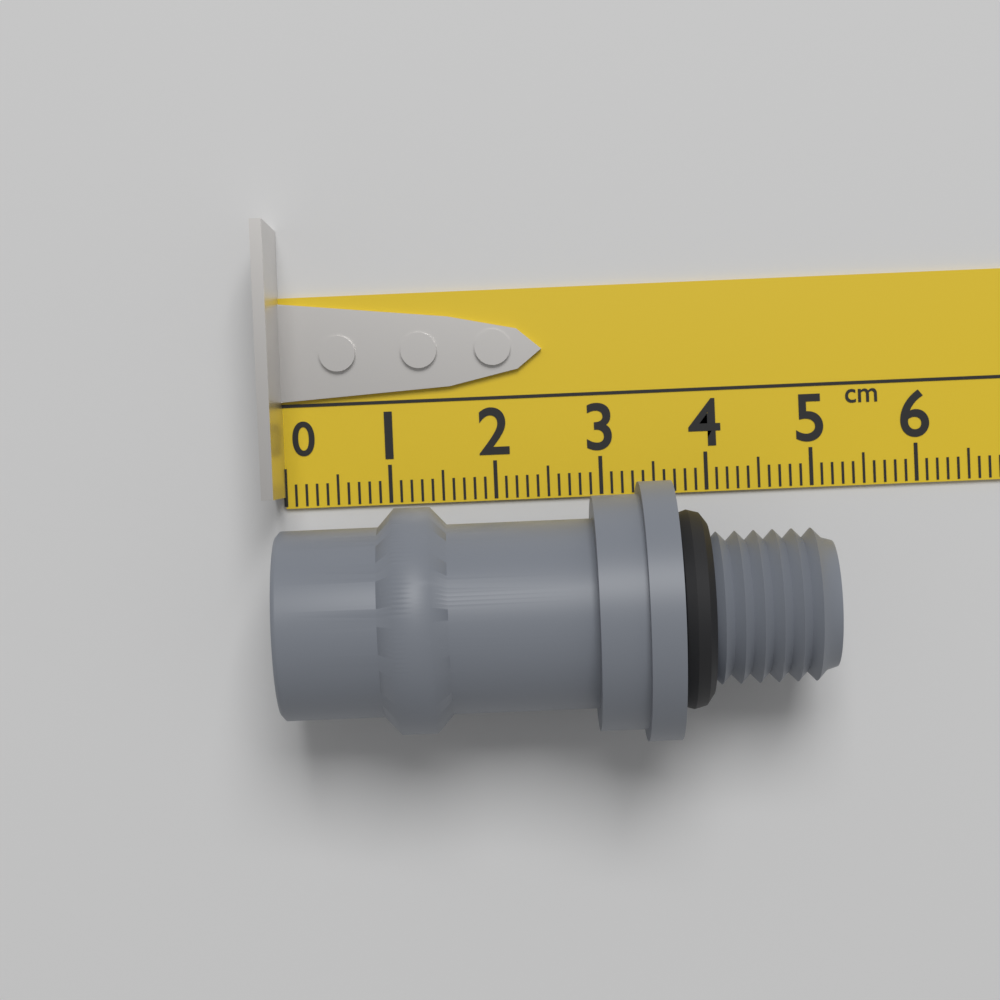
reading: 5.0 cm
